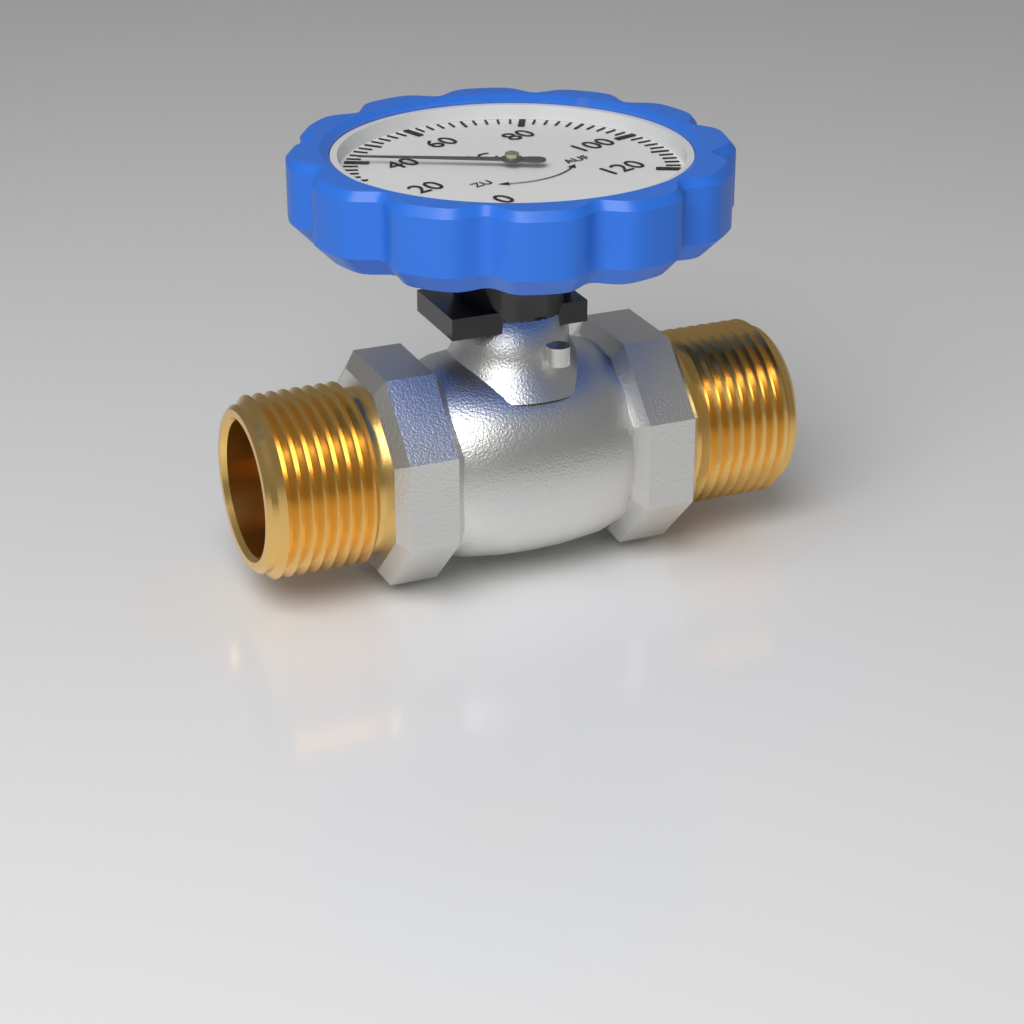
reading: 40 °C
